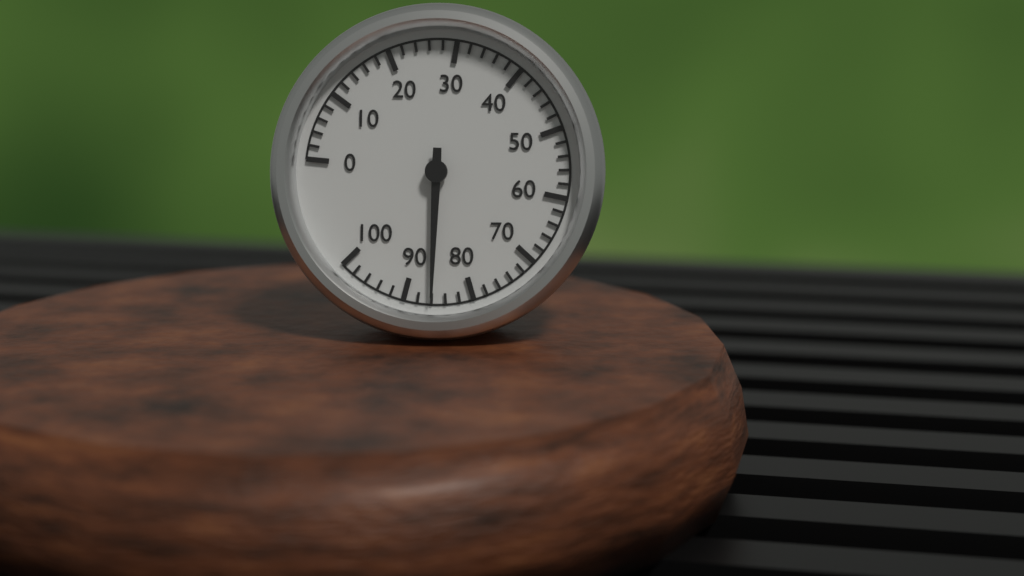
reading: 86 (no unit)
